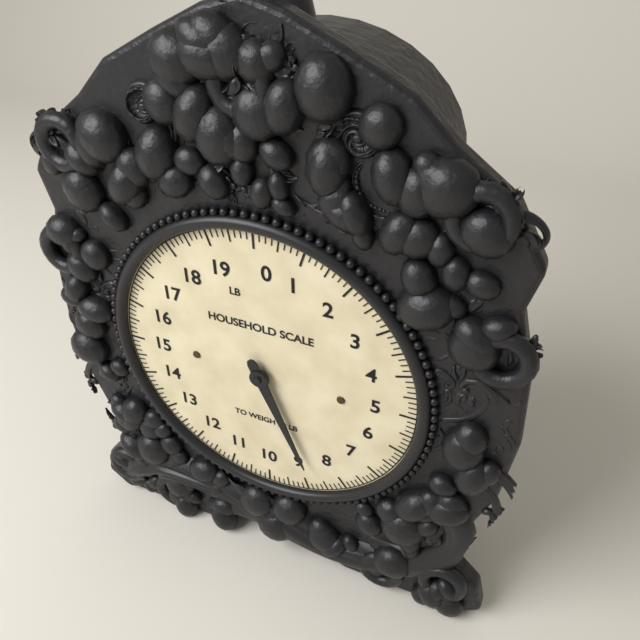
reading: 8.750 lb
